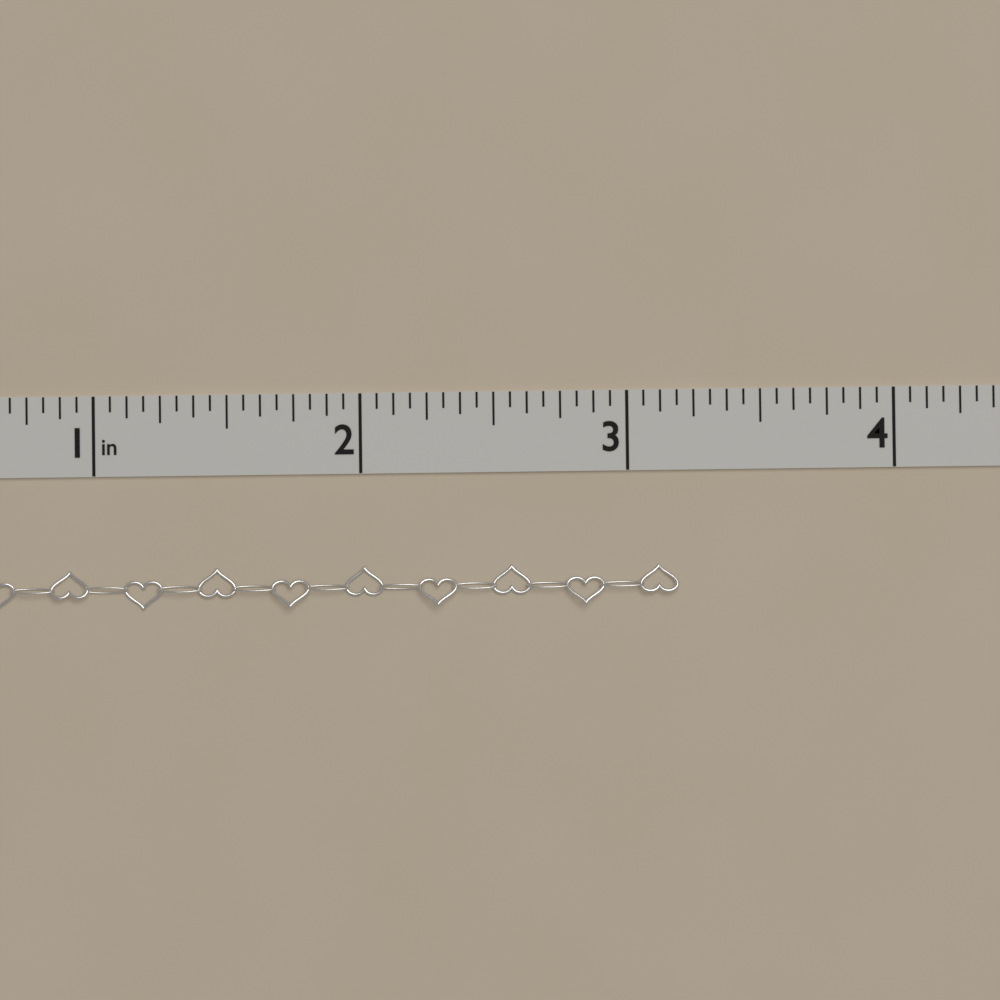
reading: 3.1875 in
